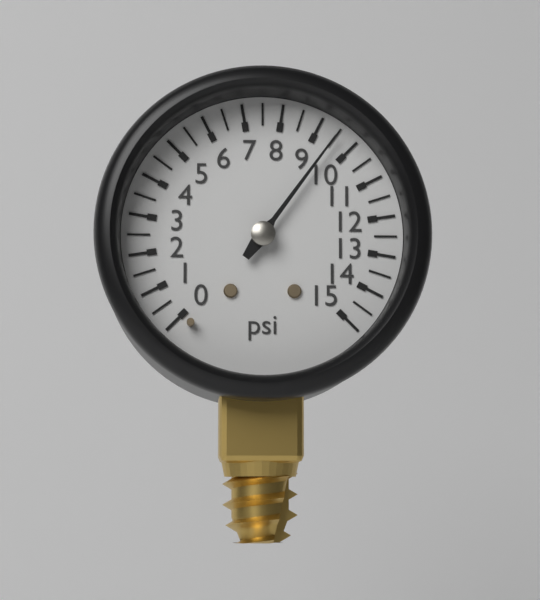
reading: 9.5 psi
